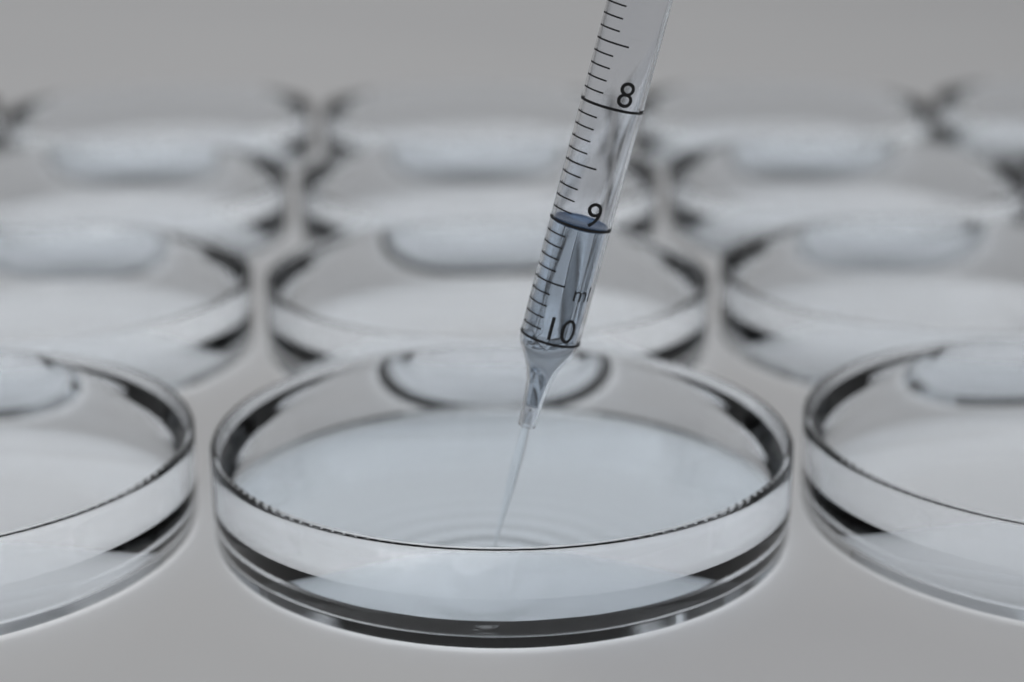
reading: 9.0 ml
